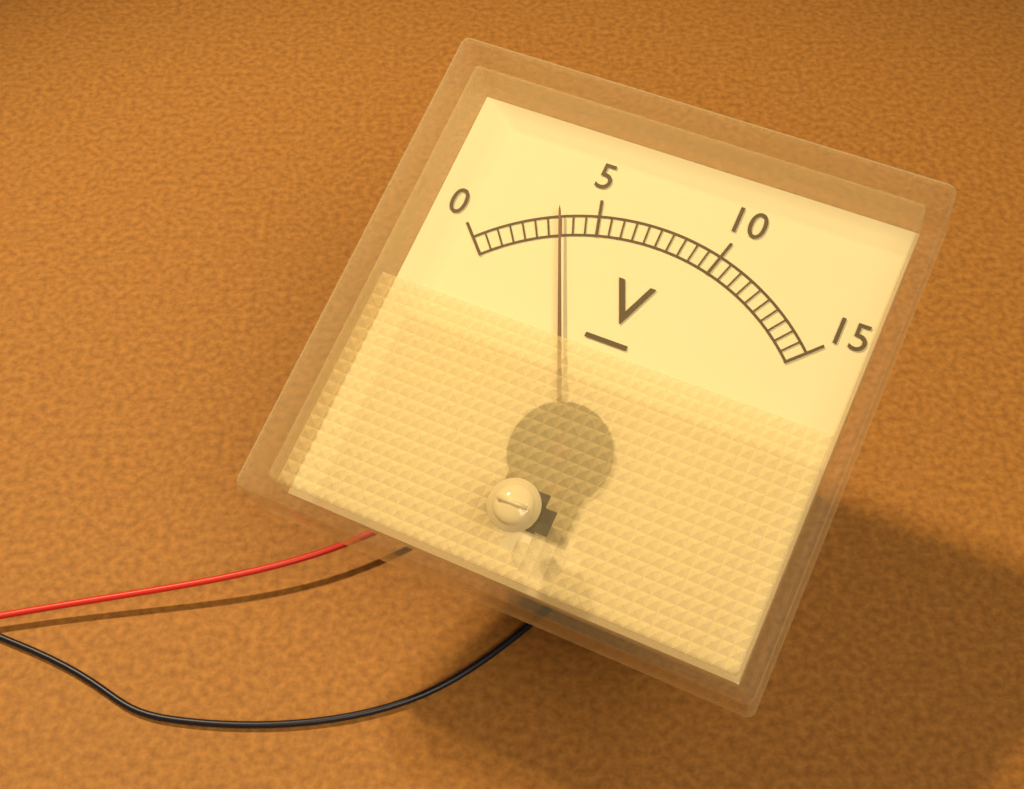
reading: 3.5 V
